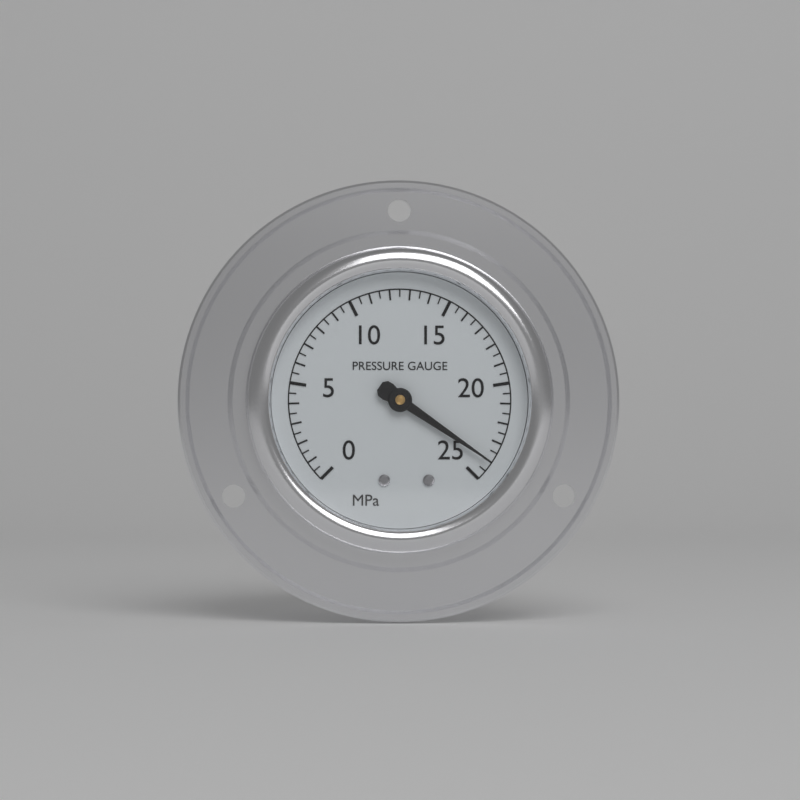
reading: 24.0 MPa
